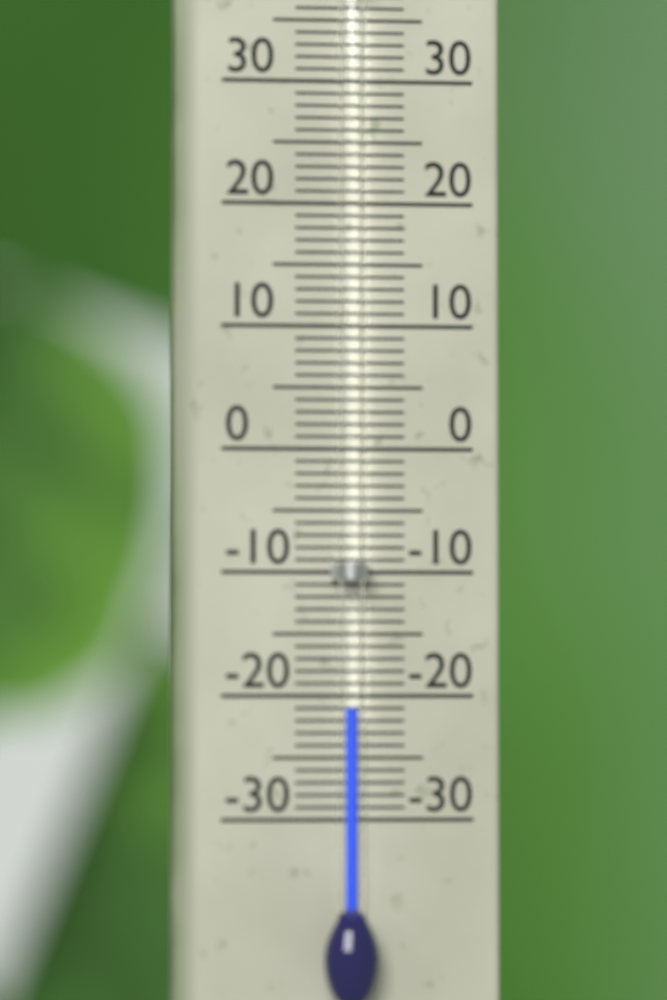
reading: -21 °C
